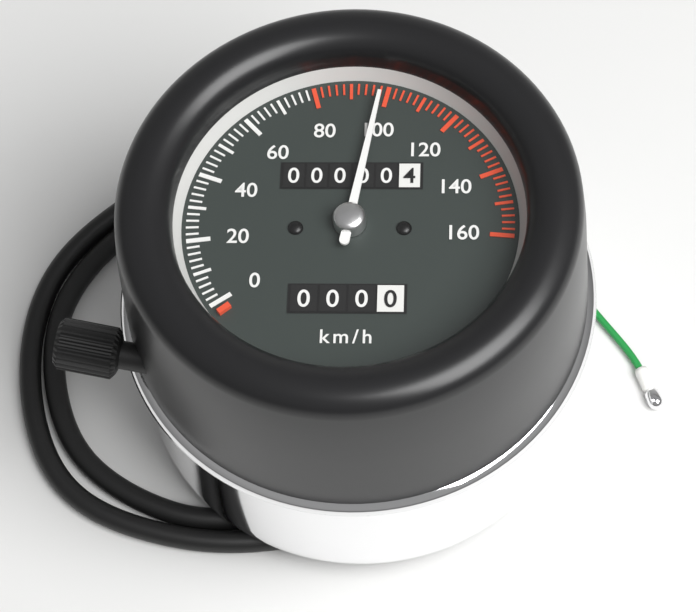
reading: 98 km/h
